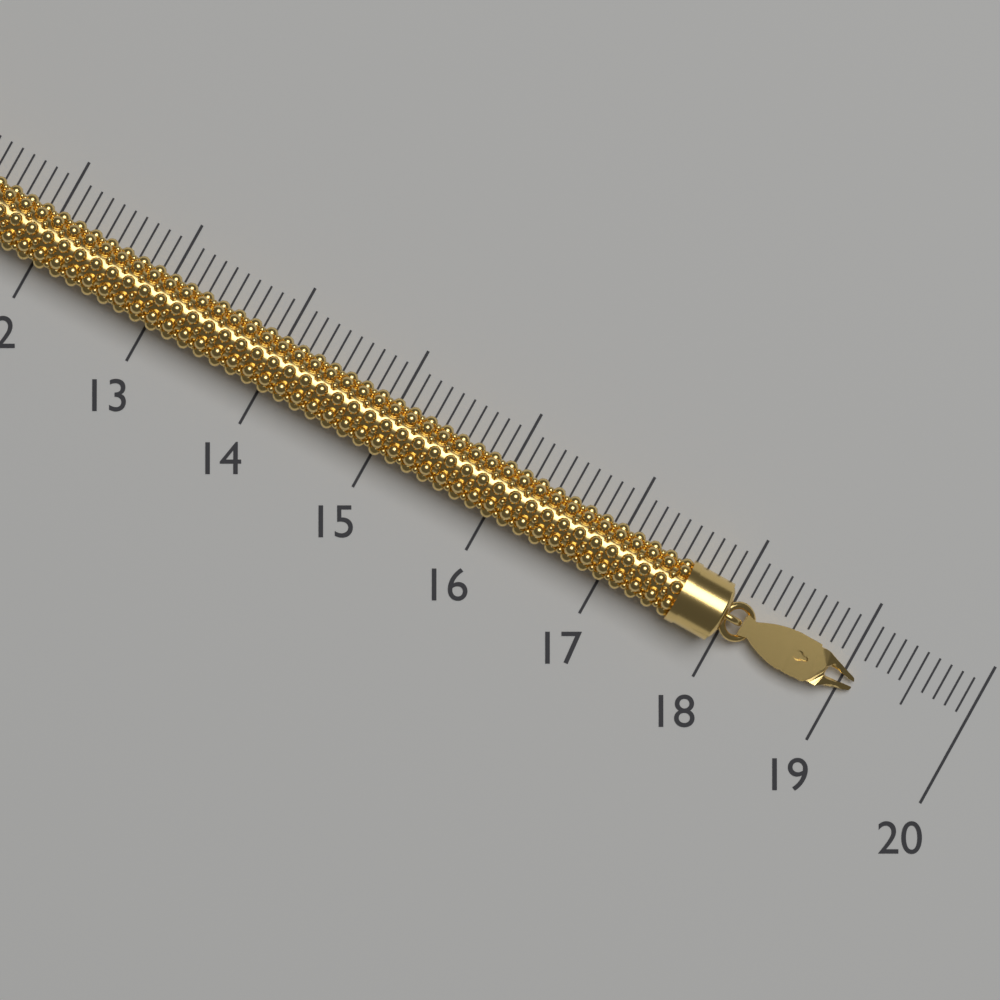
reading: 19.1 (no unit)
